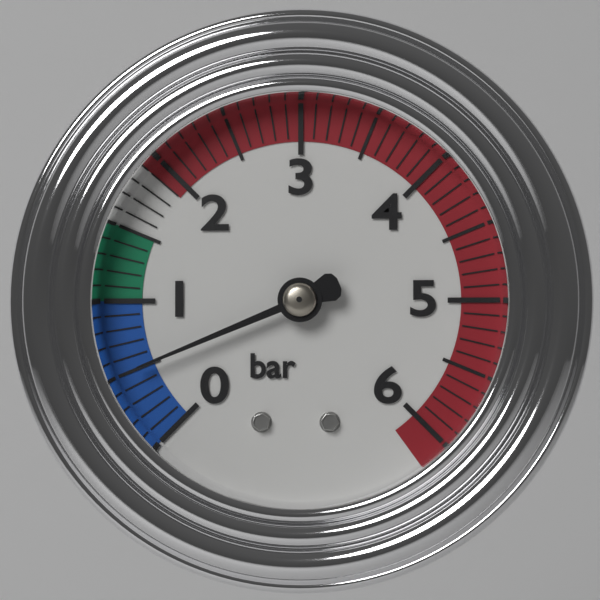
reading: 0.5 bar
